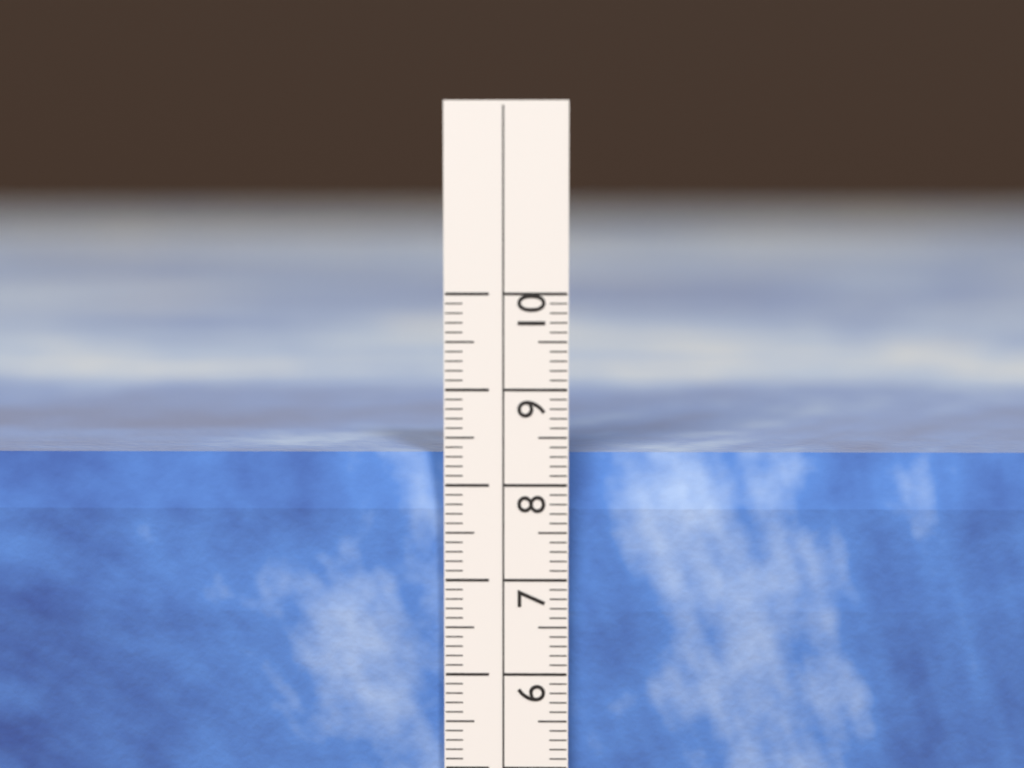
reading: 8.3 cm
